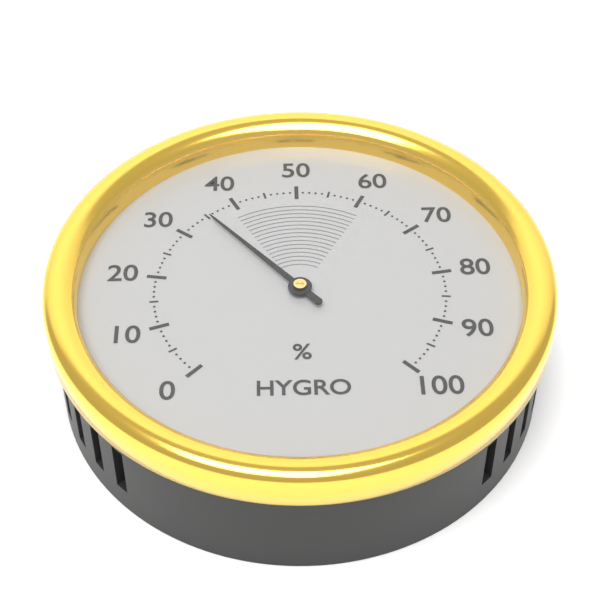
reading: 35 %
